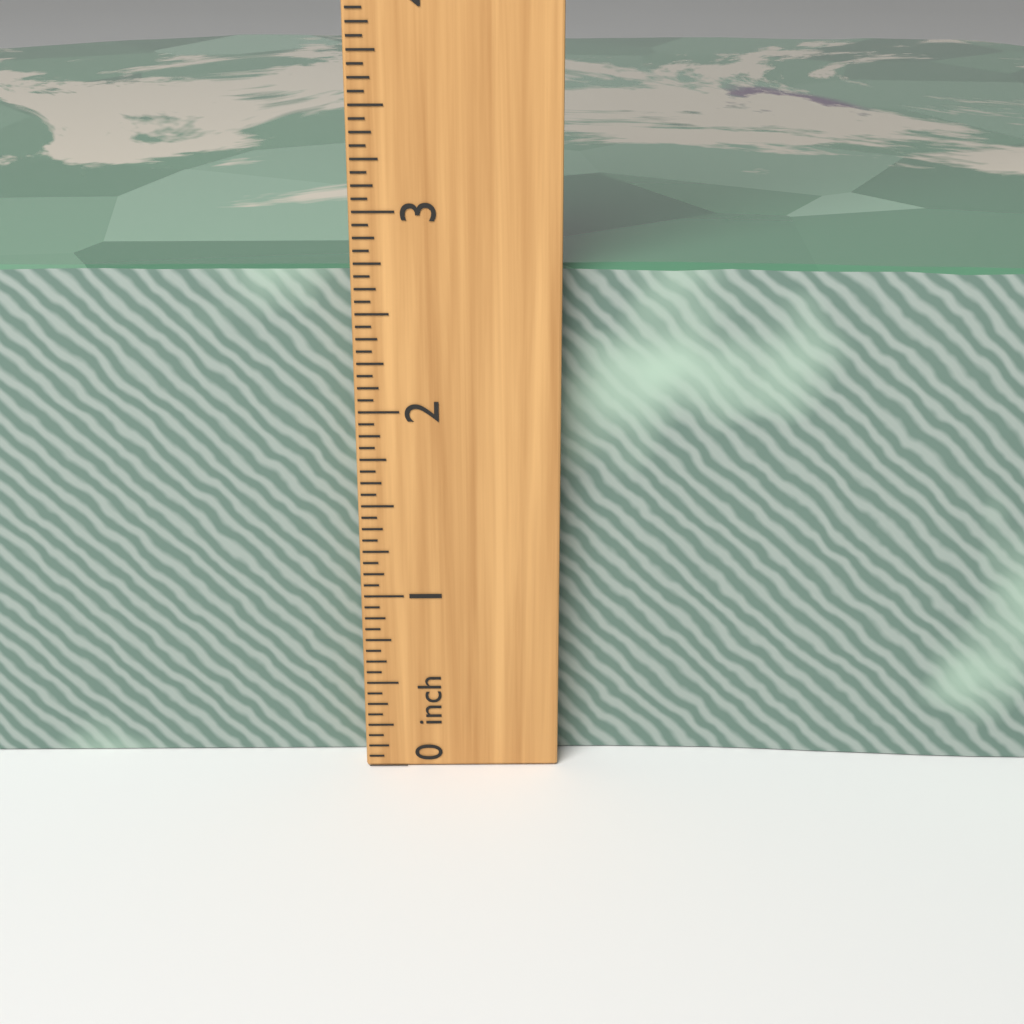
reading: 2.6875 inch
